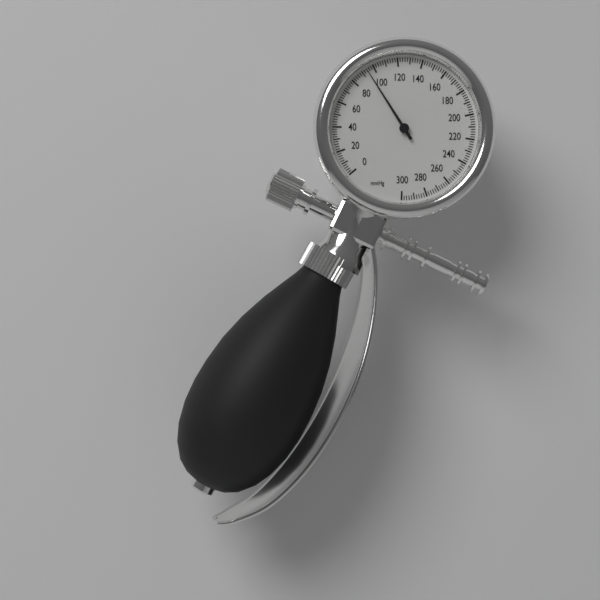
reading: 94 mmHg
